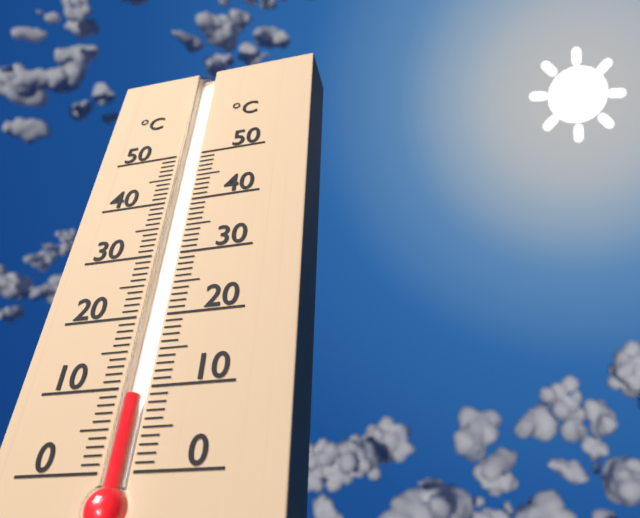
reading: 9 °C
